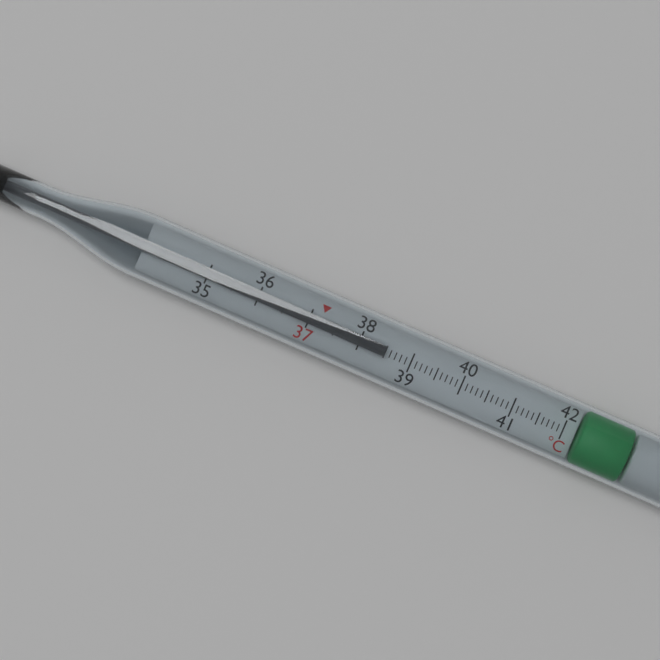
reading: 38.5 °C
